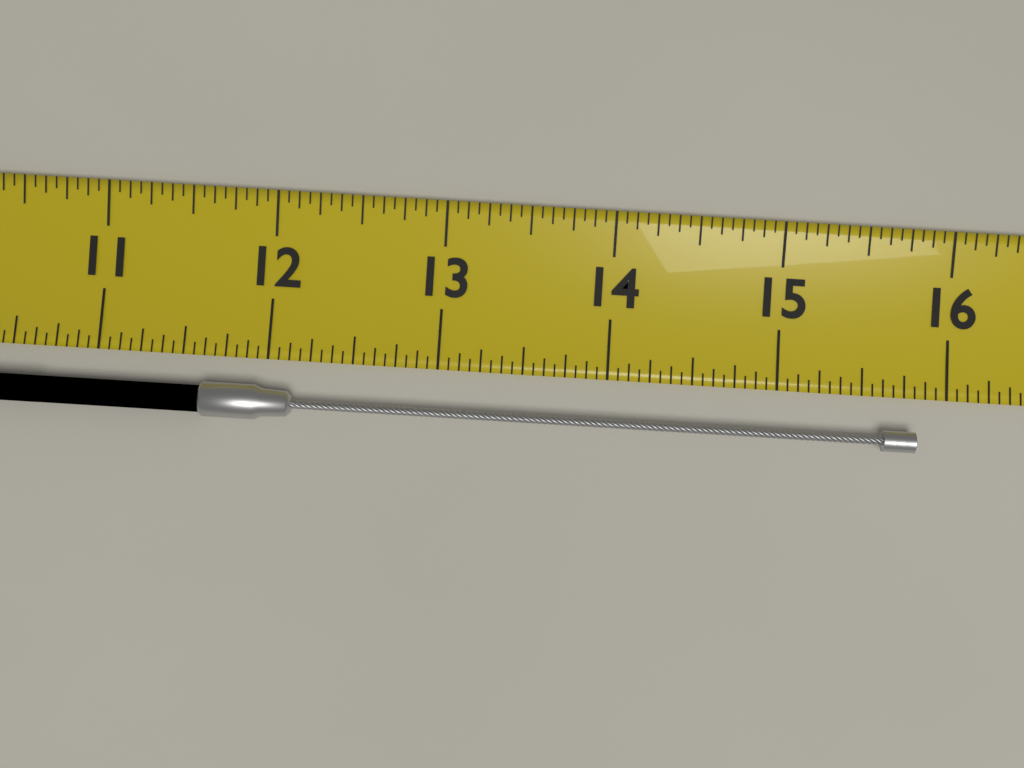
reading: 15.8125 (no unit)
